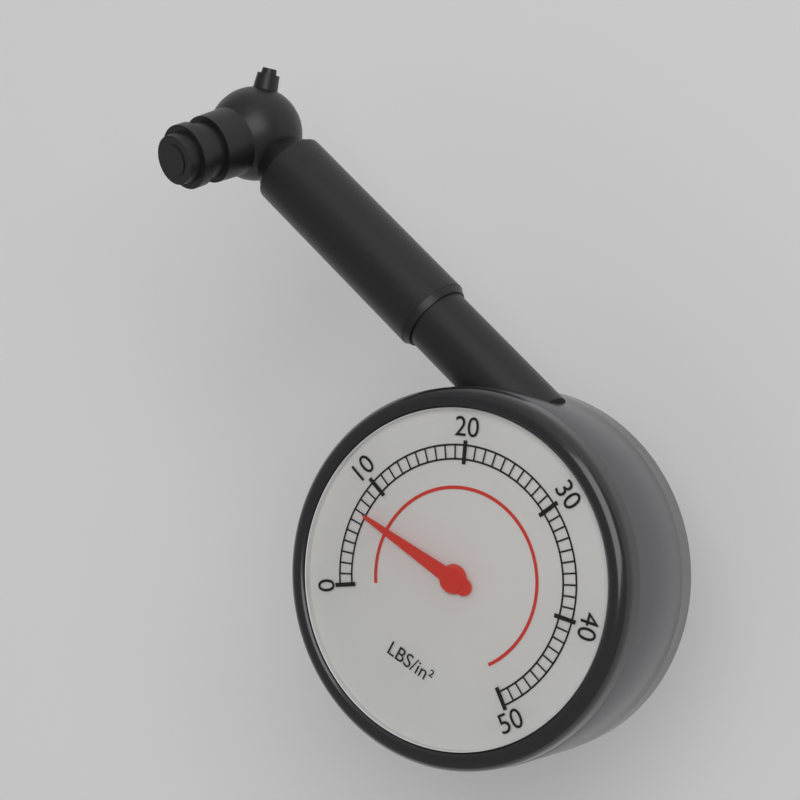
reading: 7 psi
